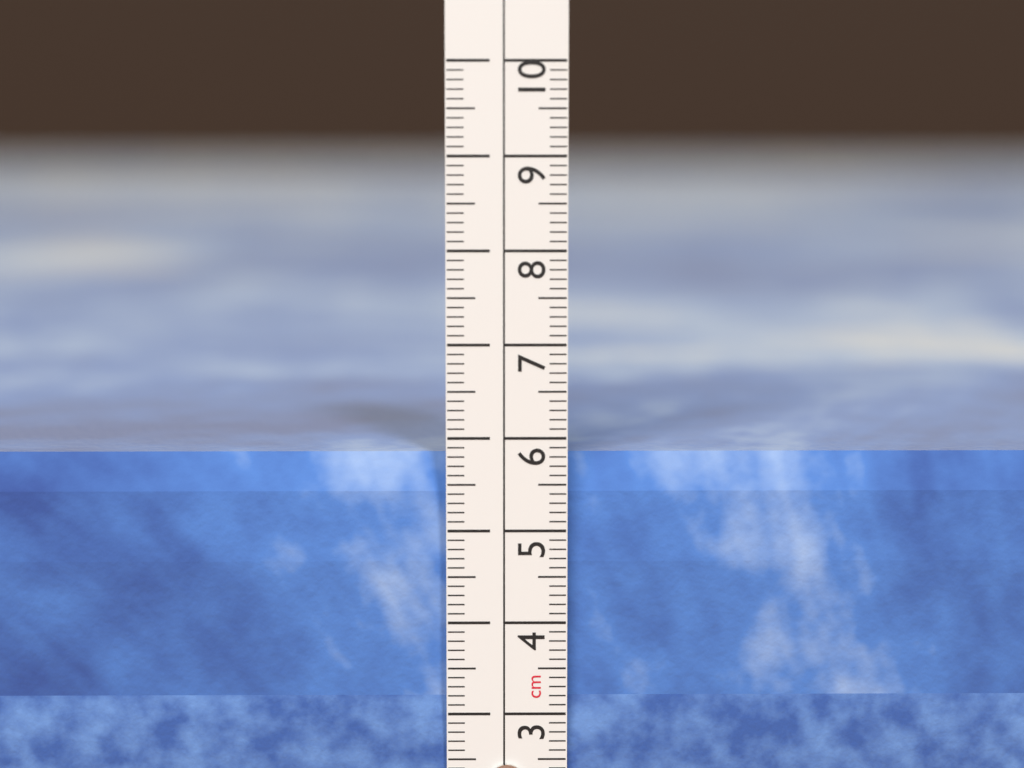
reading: 5.8 cm
